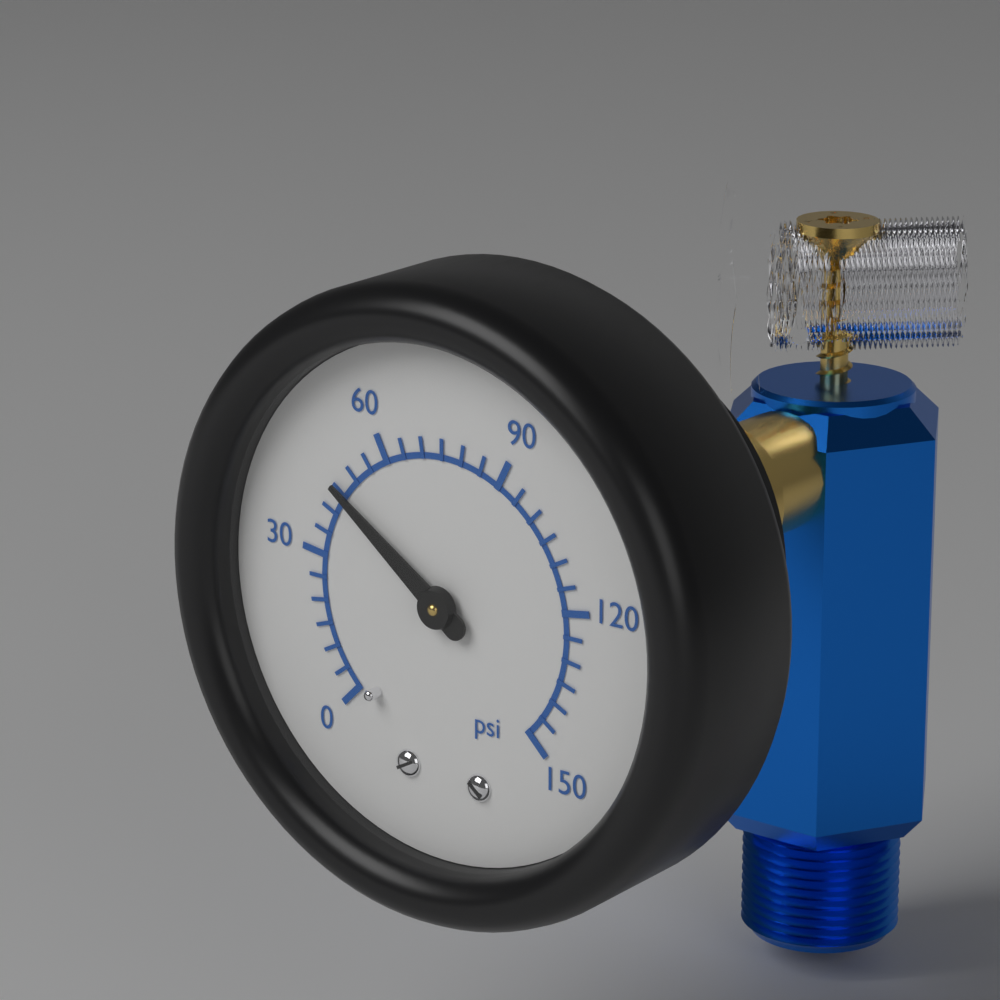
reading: 45 psi
